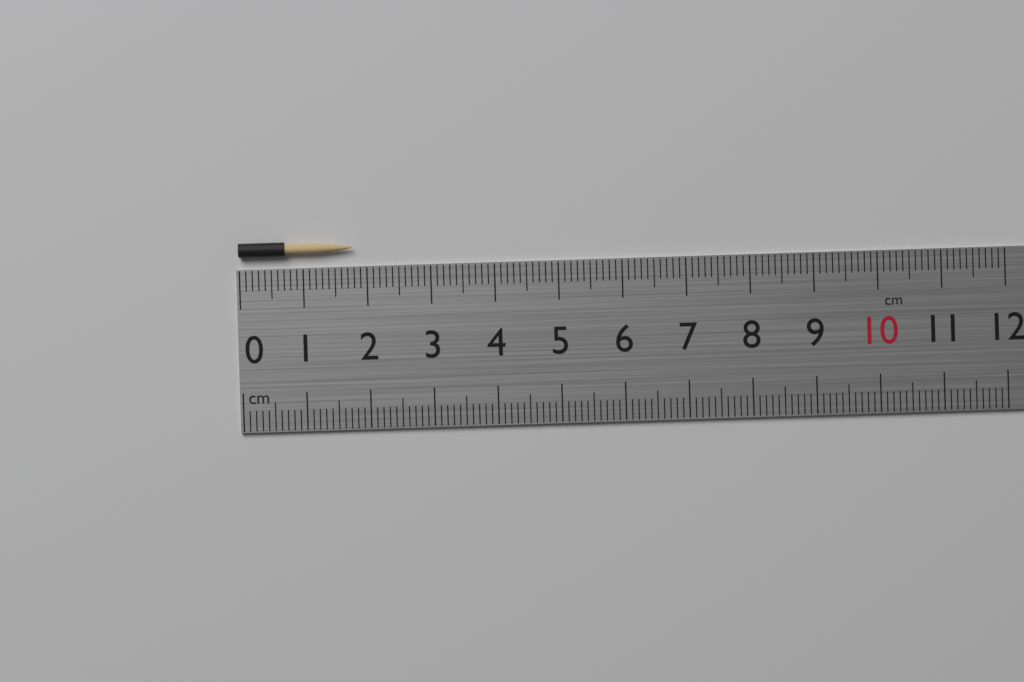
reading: 1.8 cm
